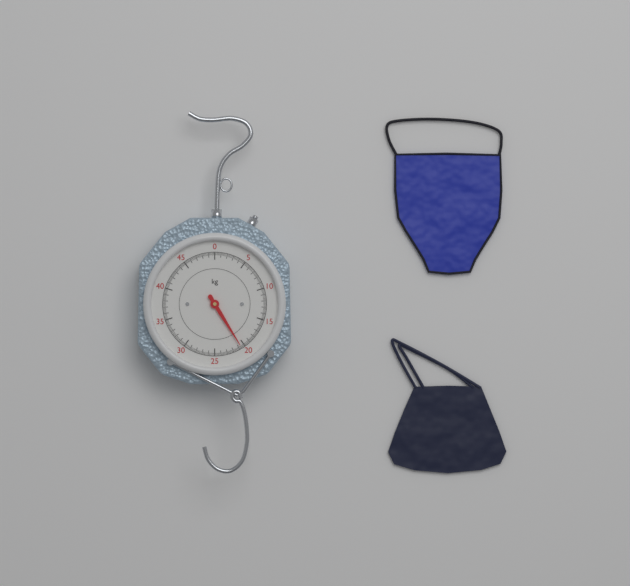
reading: 20.6 kg
